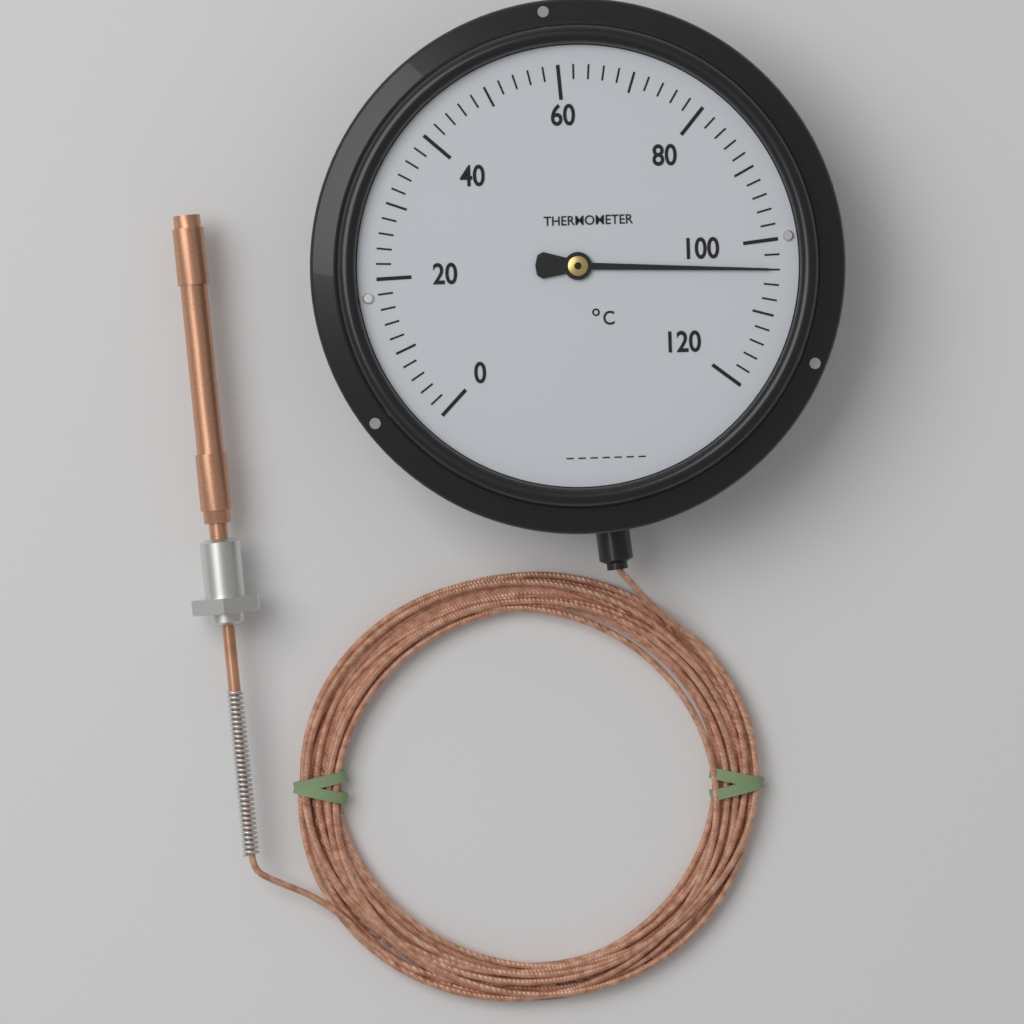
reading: 104 °C
